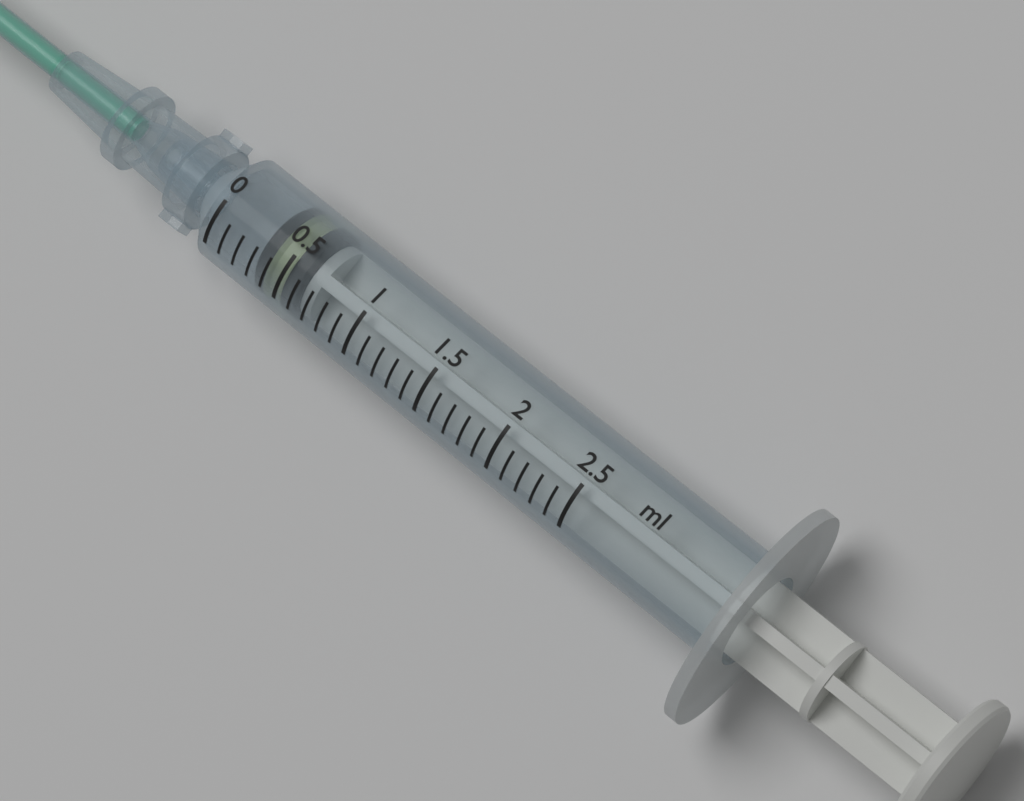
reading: 0.3 ml
